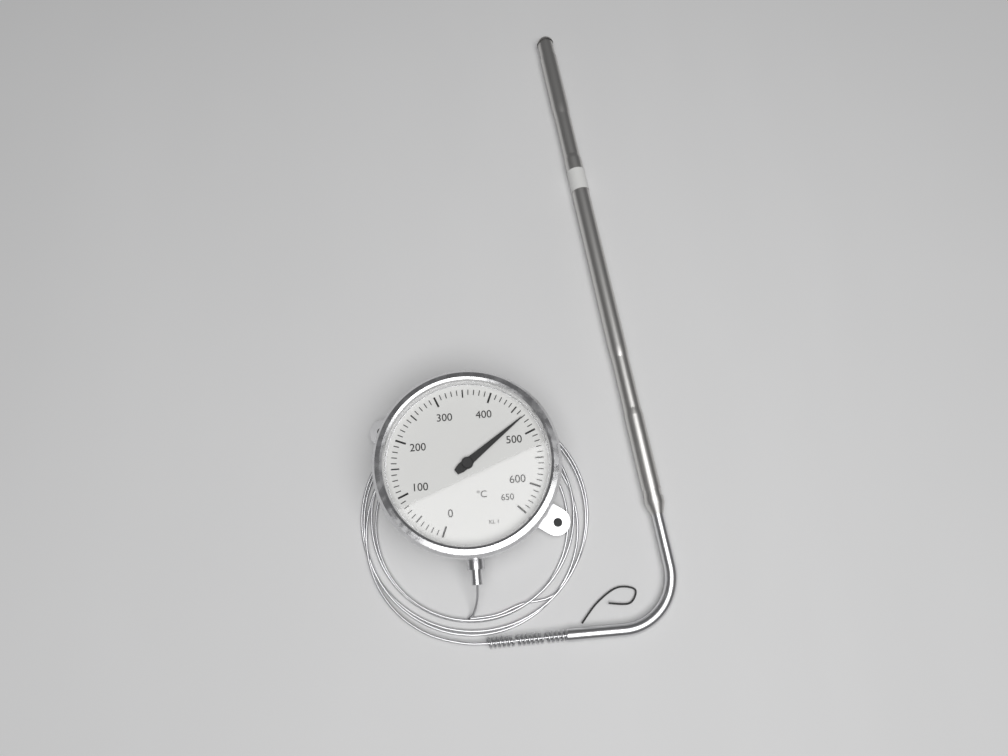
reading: 470 °C
